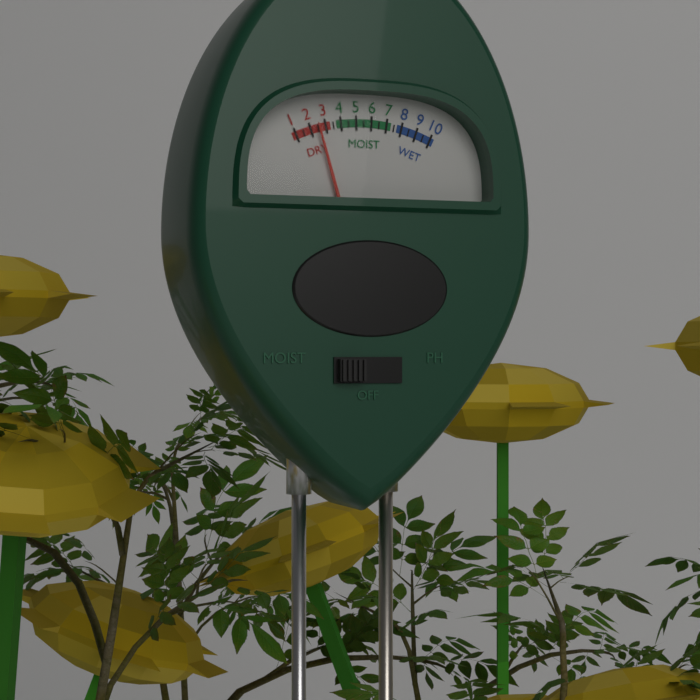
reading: 2.5 (no unit)
